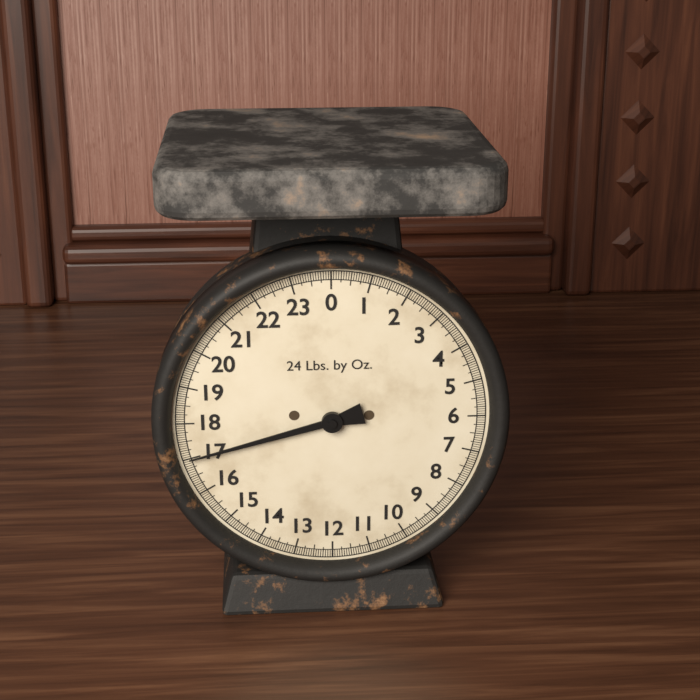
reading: 17.0000 lb
